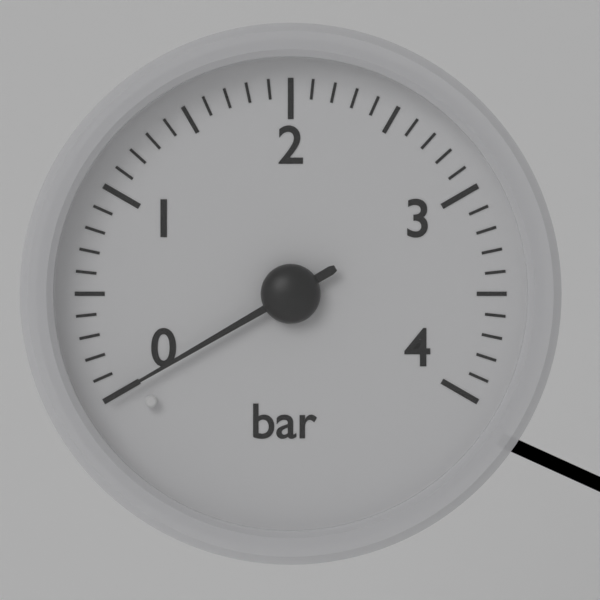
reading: 0.0 bar
